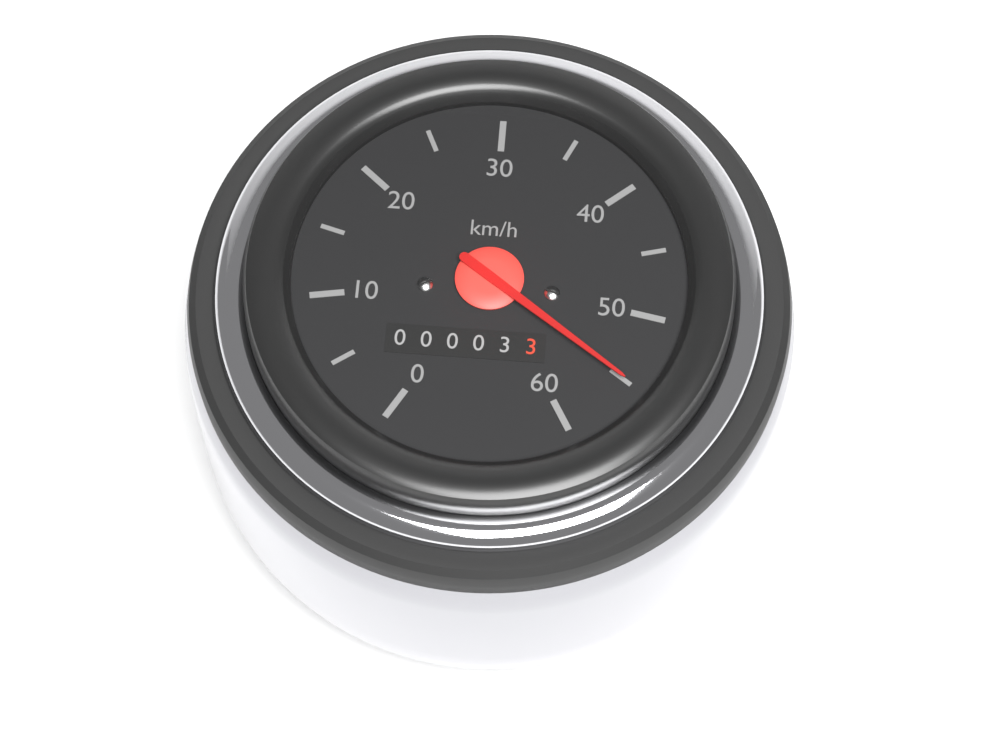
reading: 55 km/h
